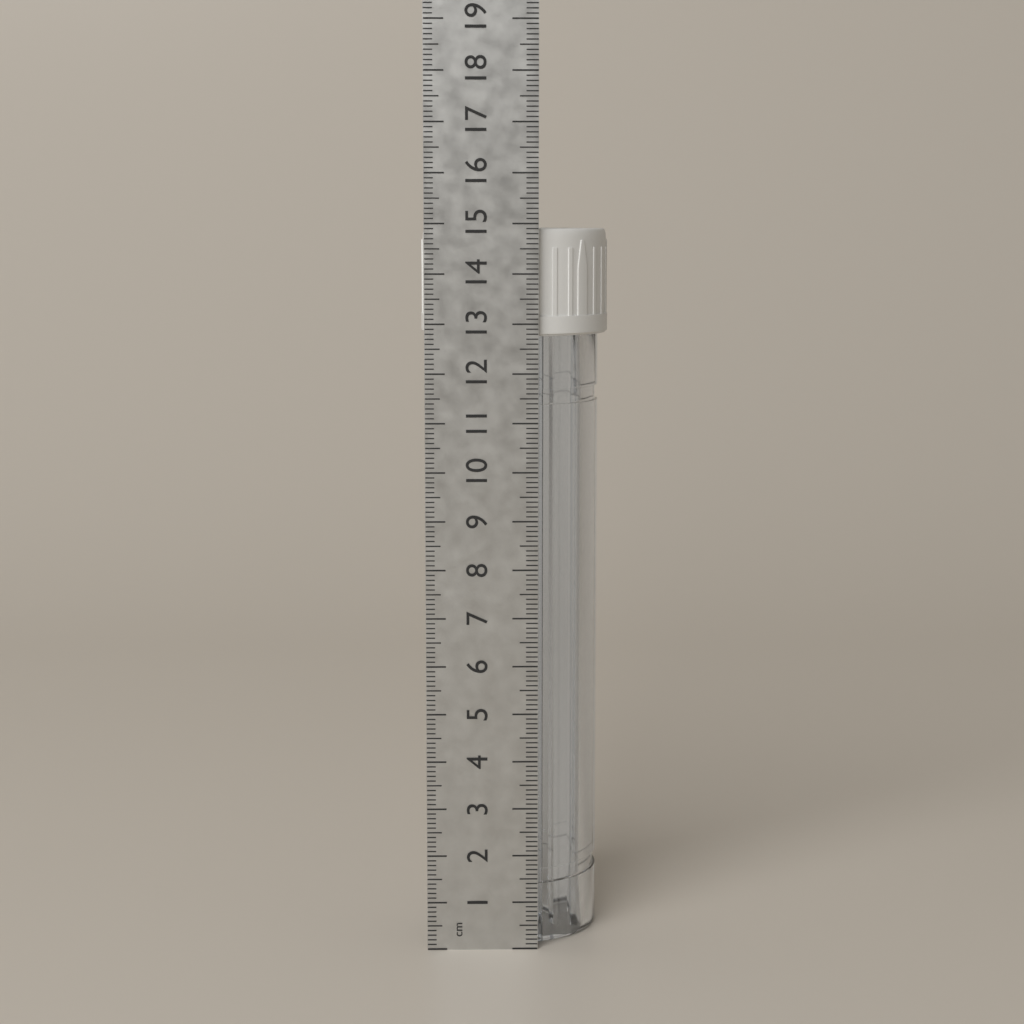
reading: 14.9 cm
